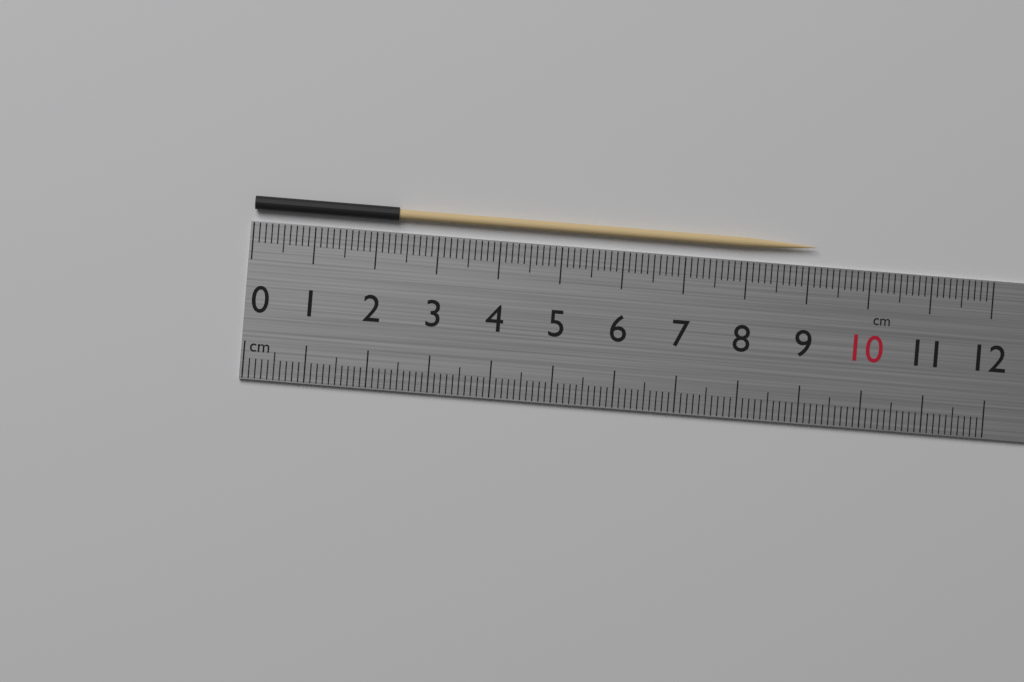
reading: 9.1 cm
